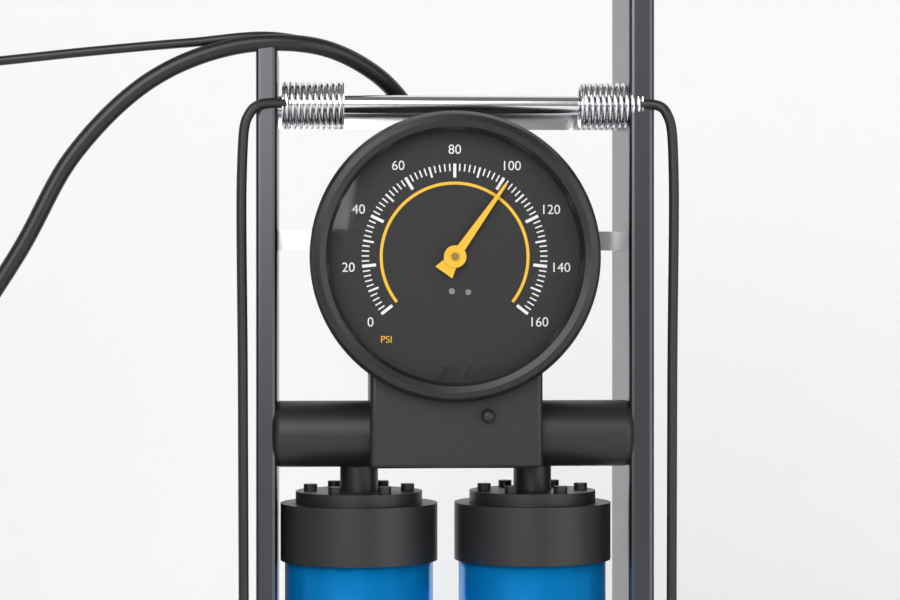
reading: 102 psi
